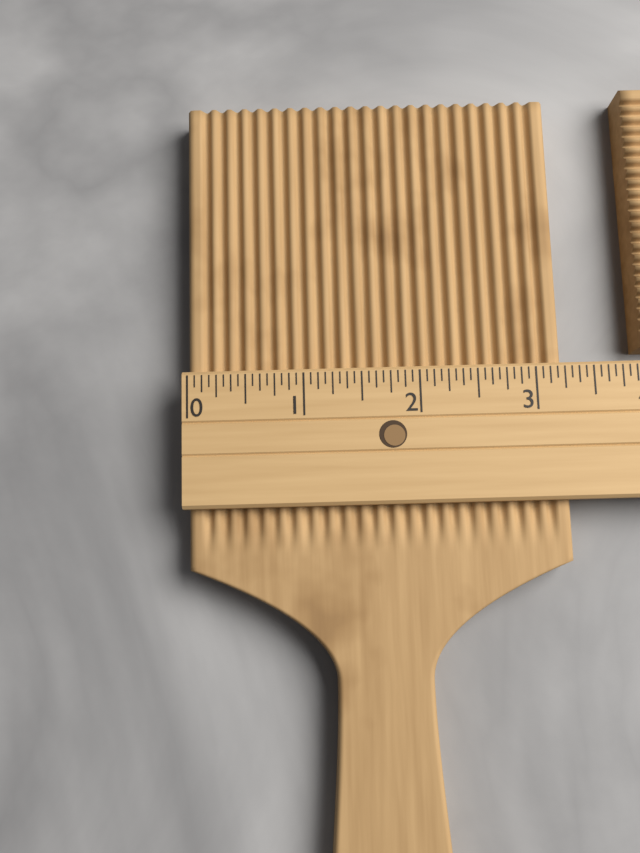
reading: 3.2500 (no unit)
